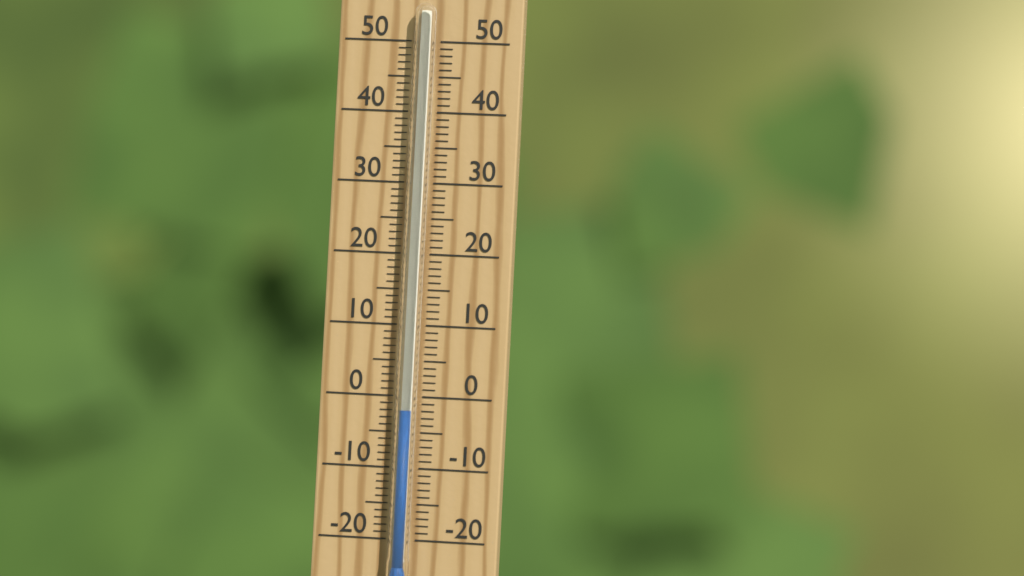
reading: -2 °C
